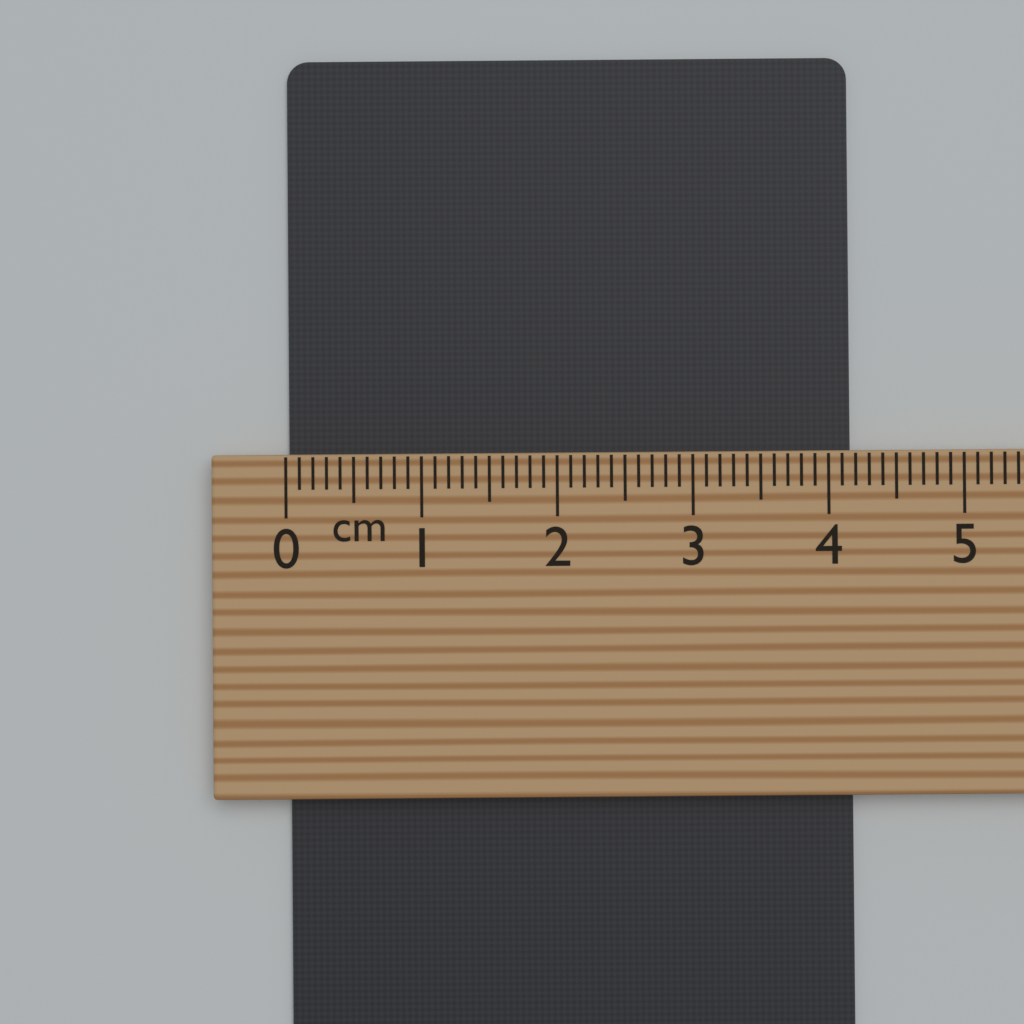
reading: 4.2 cm
